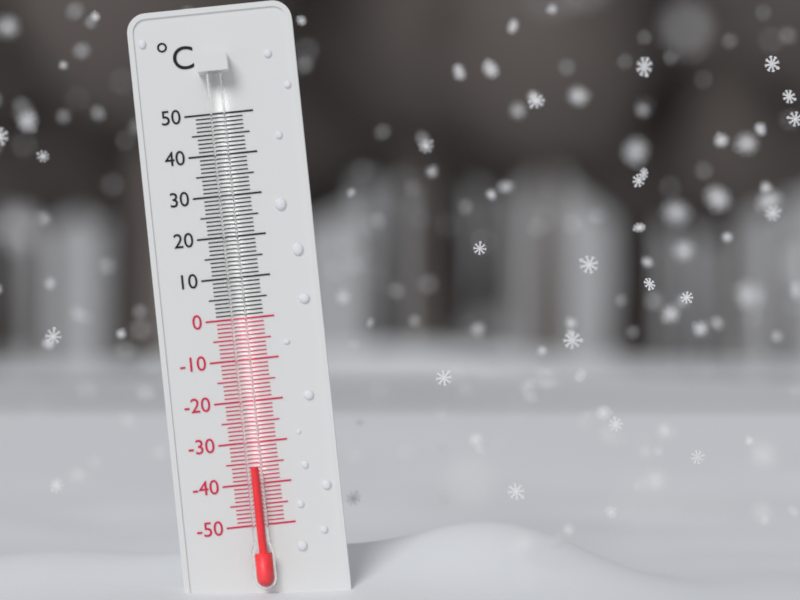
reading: -36 °C
